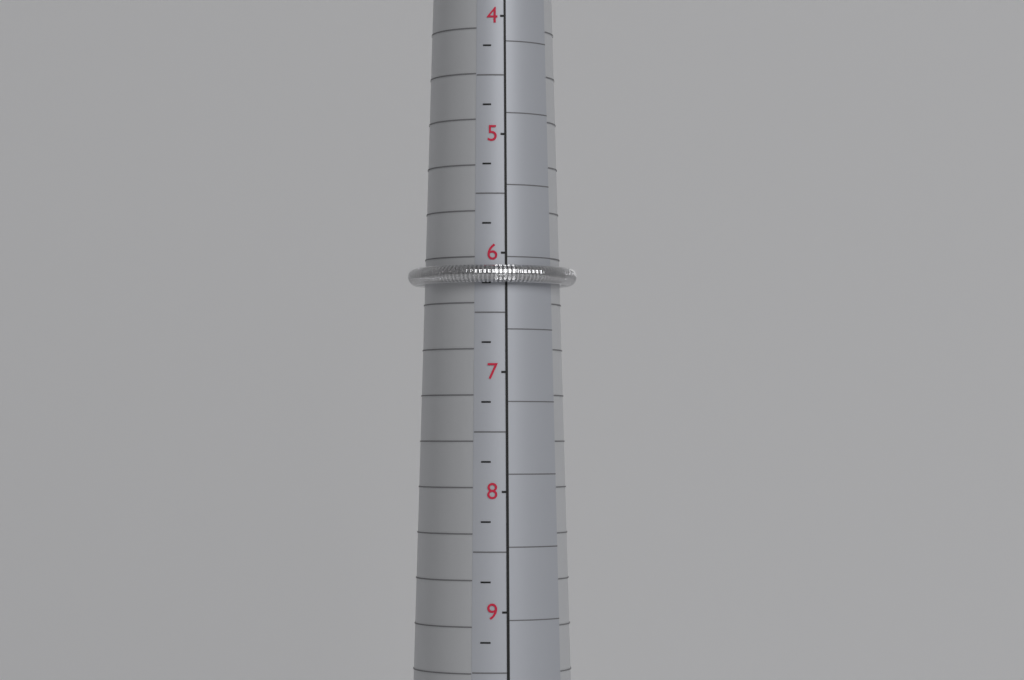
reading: 6.25 (no unit)
